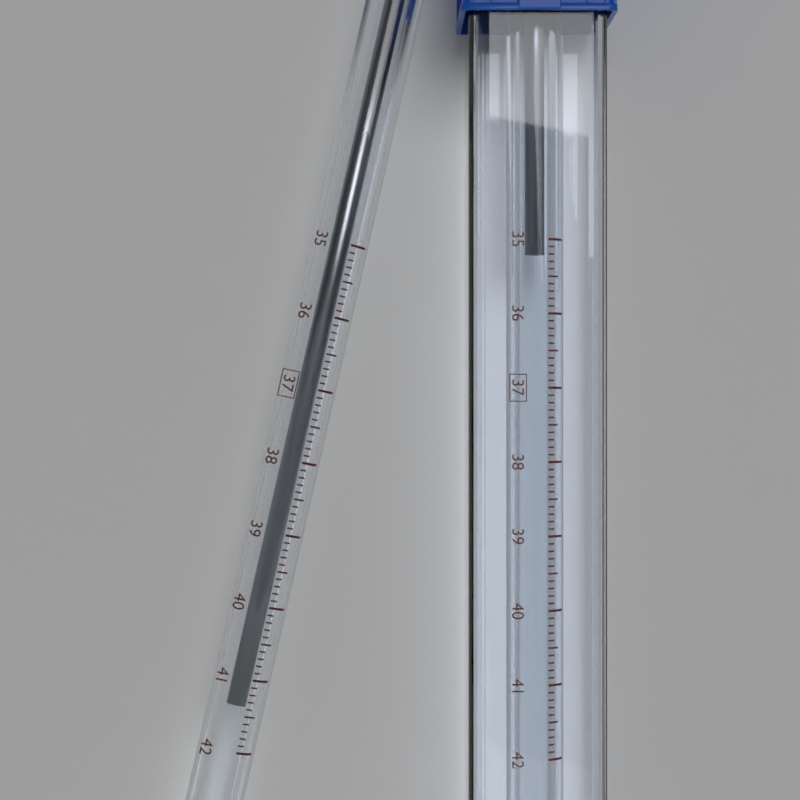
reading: 41.4 °C
